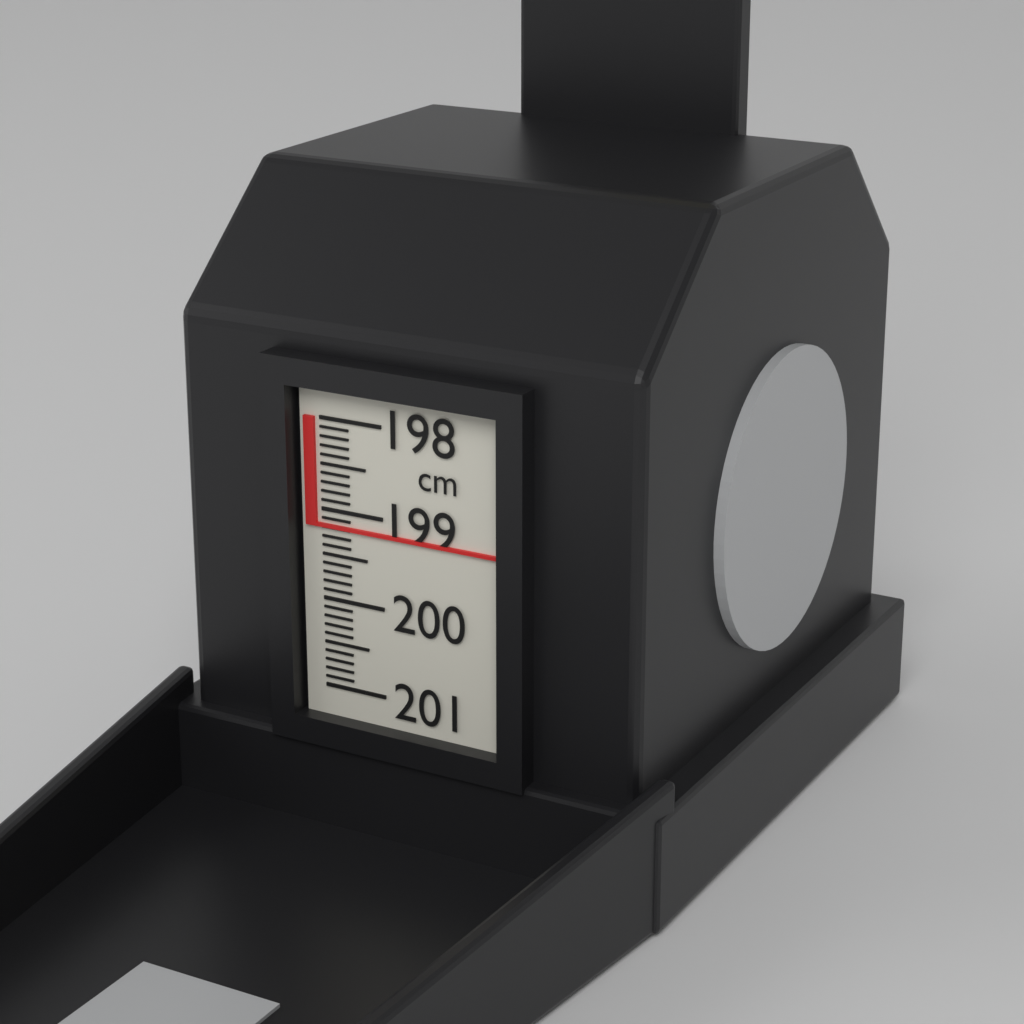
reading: 199.2 cm
